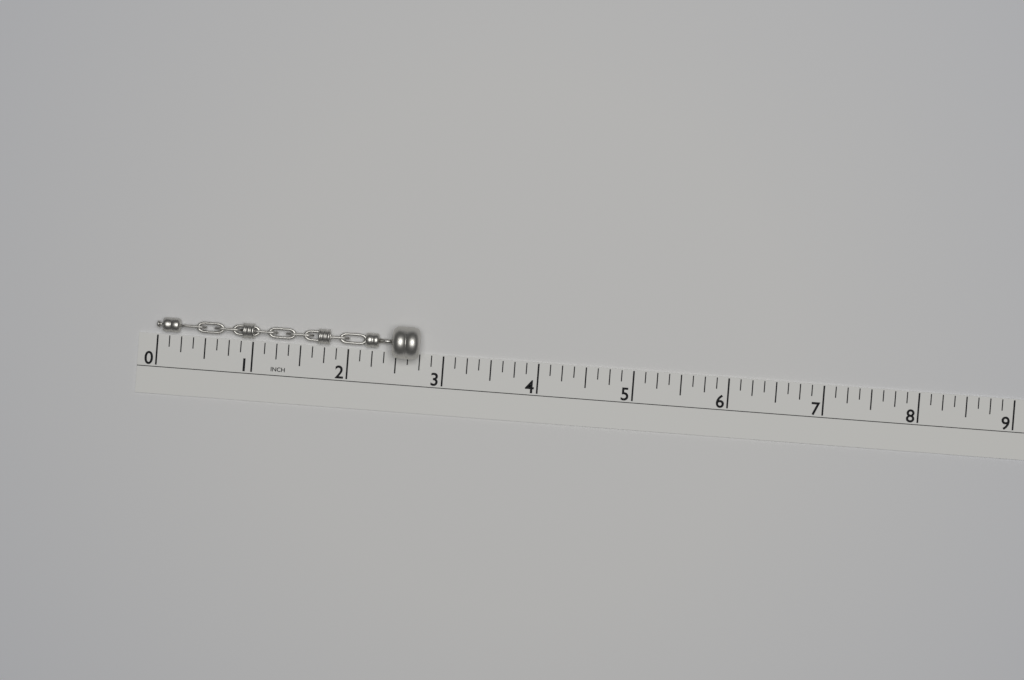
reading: 2.750 in
